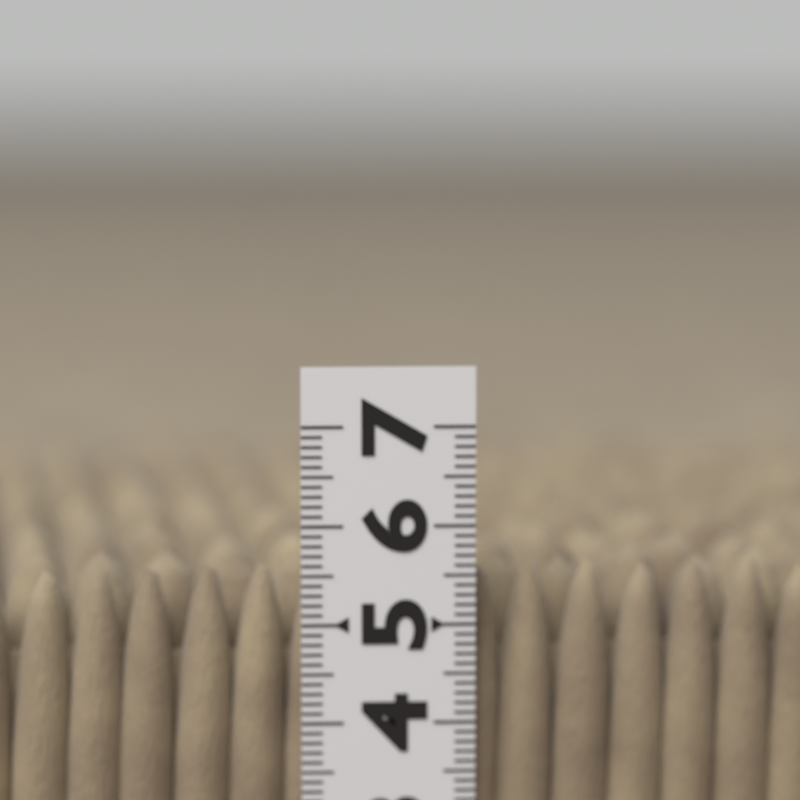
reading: 5.7 (no unit)
